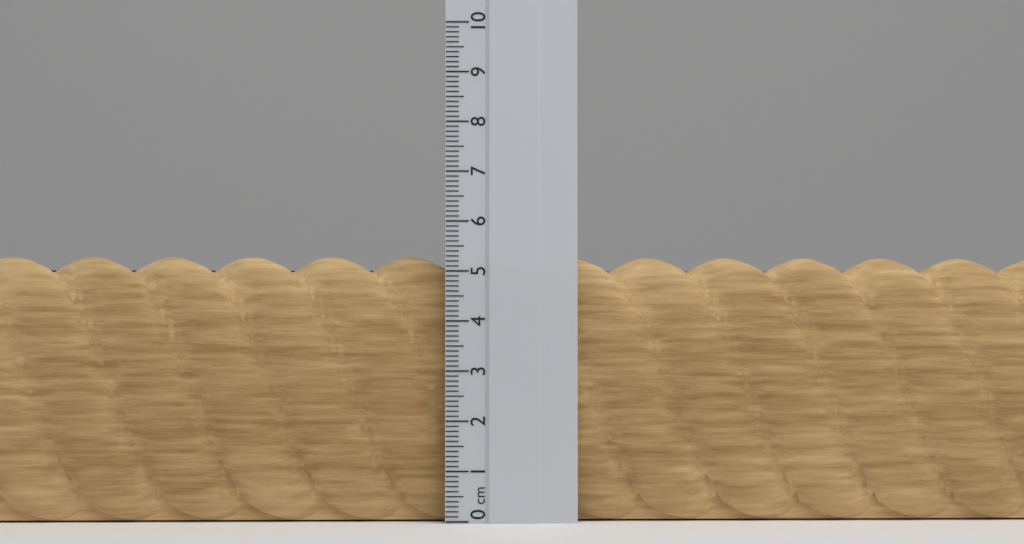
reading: 5.3 cm
